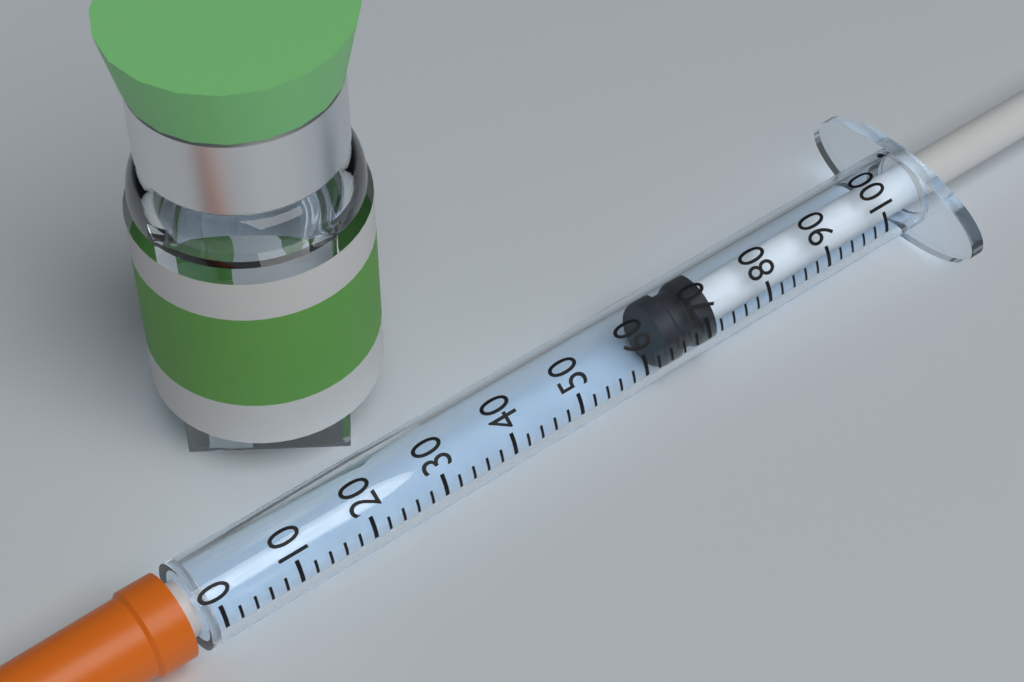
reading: 64 (no unit)
